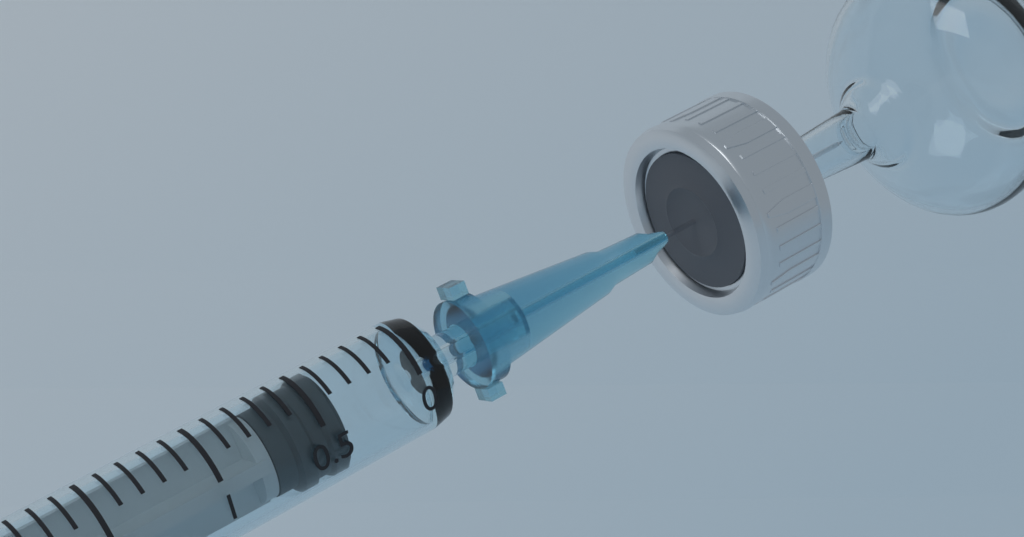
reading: 0.4 ml
